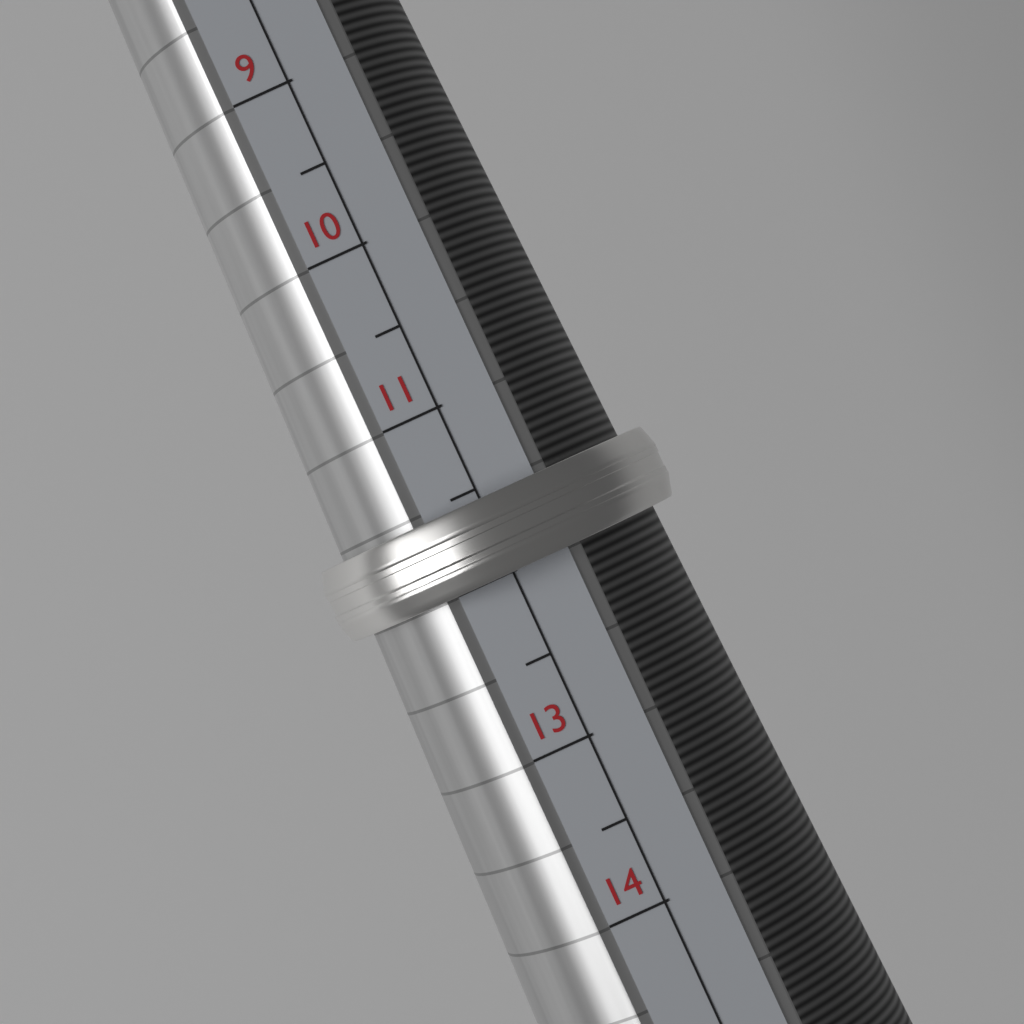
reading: 12.0 (no unit)
